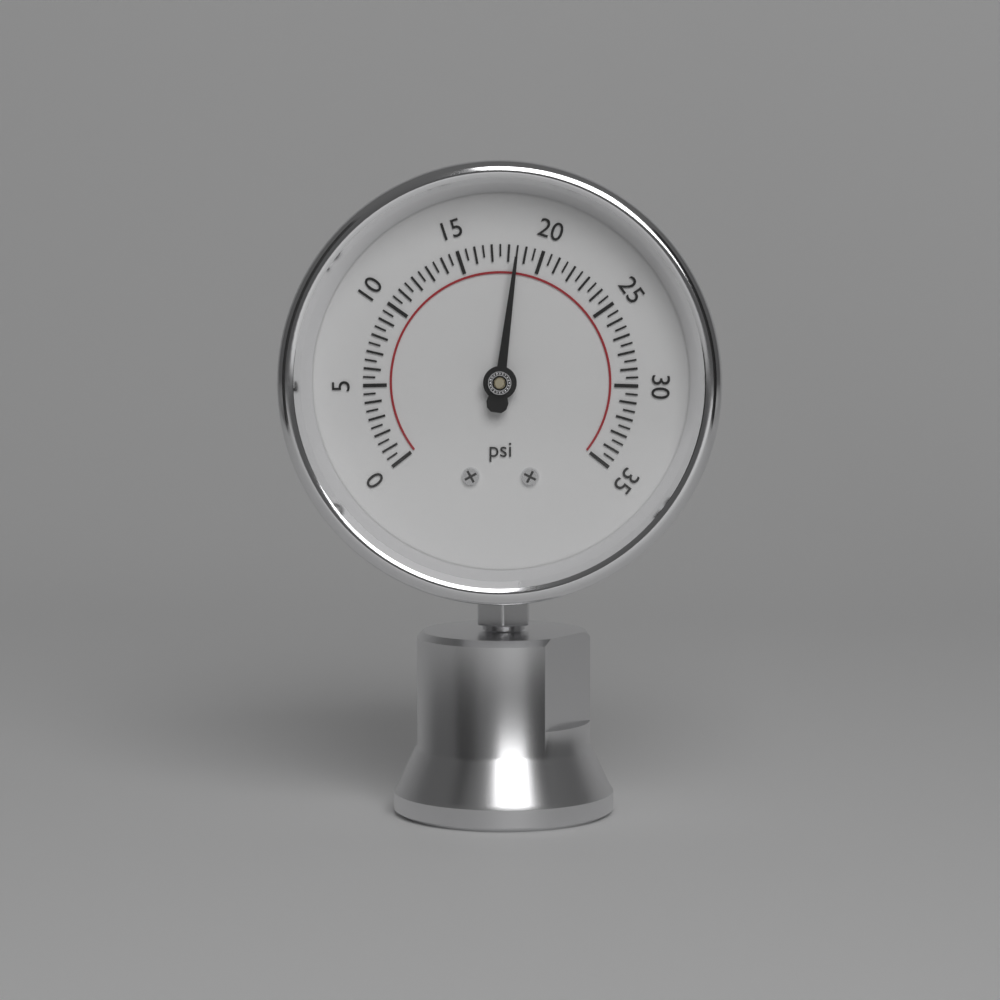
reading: 18.5 psi
